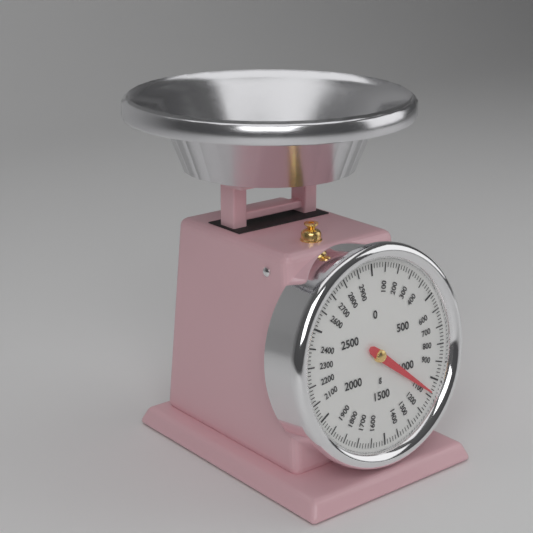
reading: 1080 g
